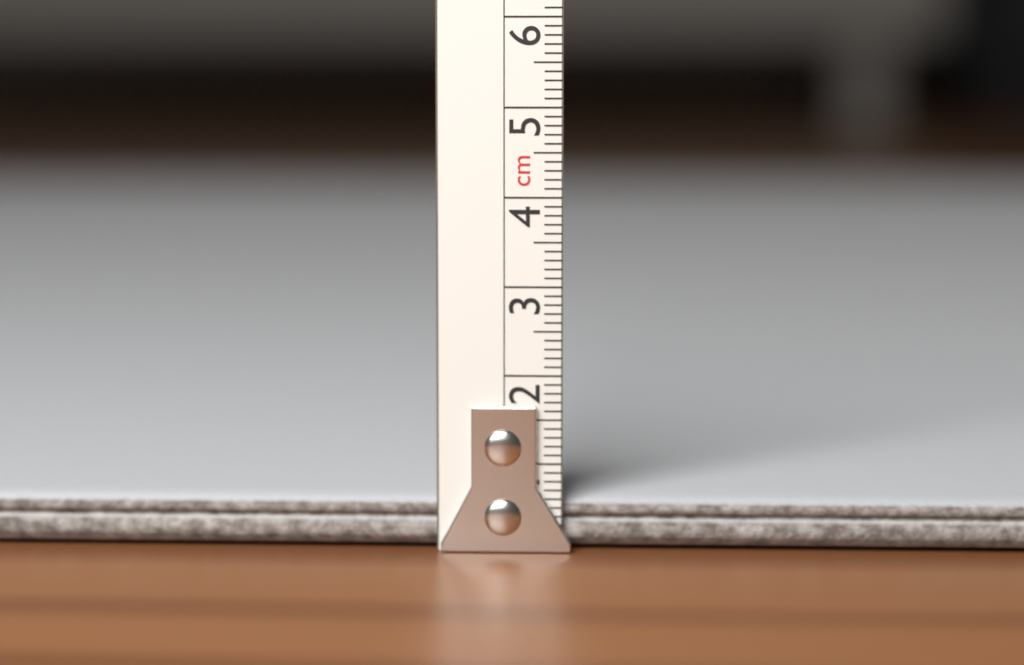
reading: 0.6 cm
